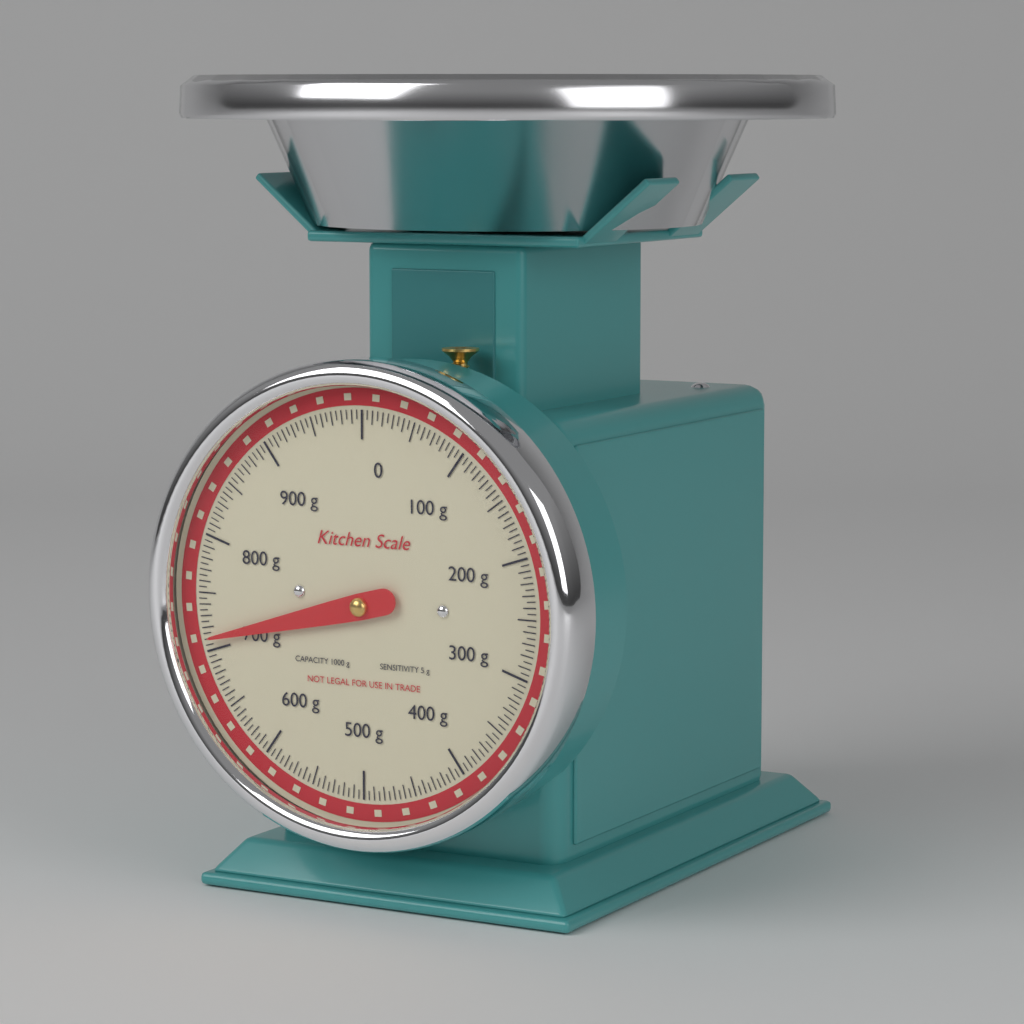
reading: 710 g
